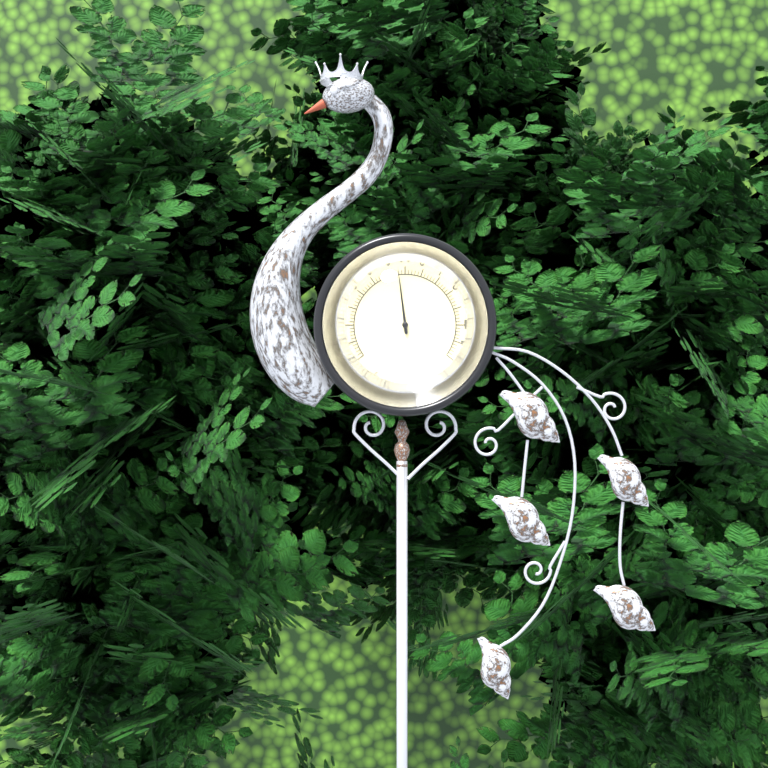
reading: 46 °F
